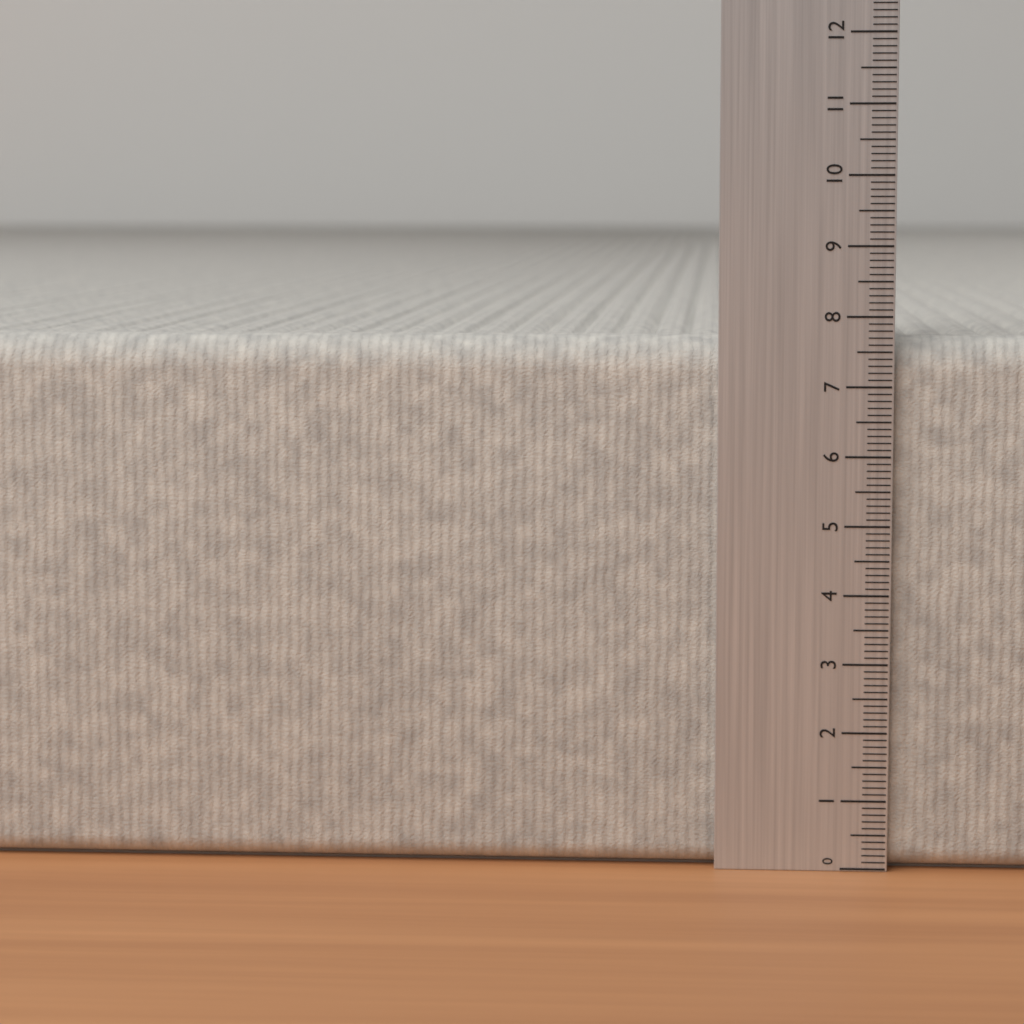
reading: 7.7 (no unit)
